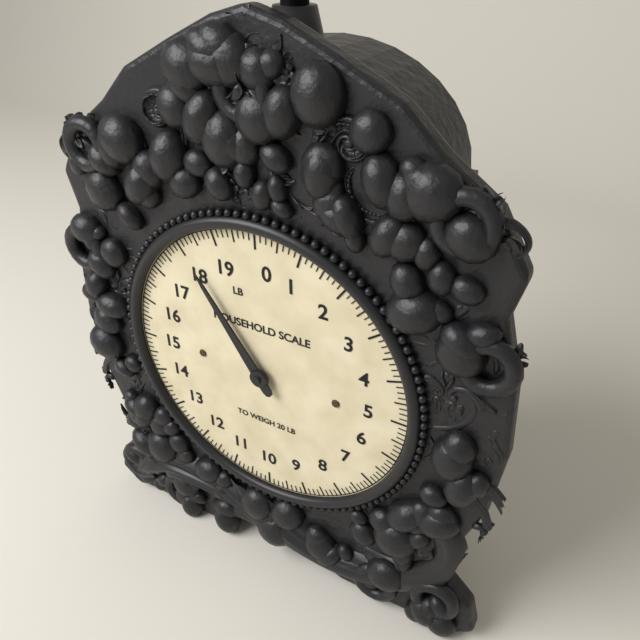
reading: 18.125 lb
